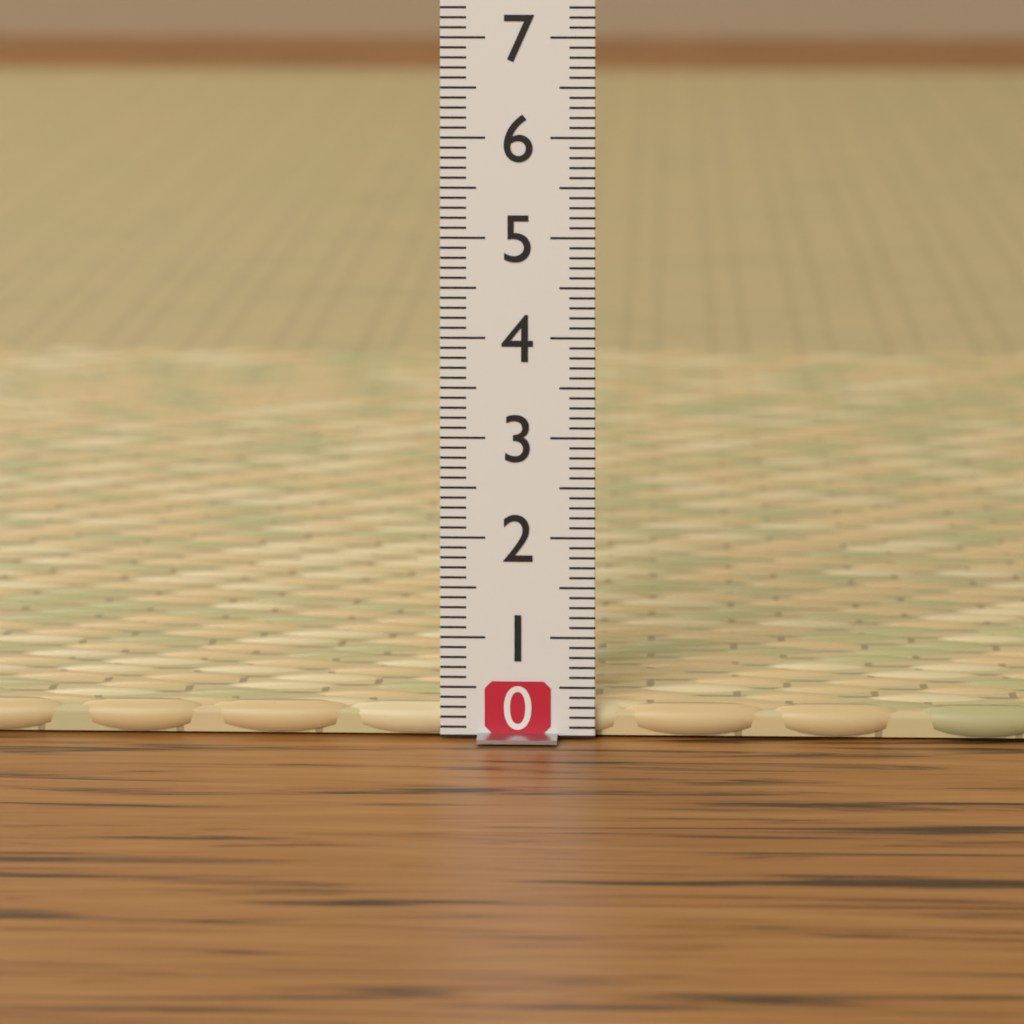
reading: 0.3 (no unit)
